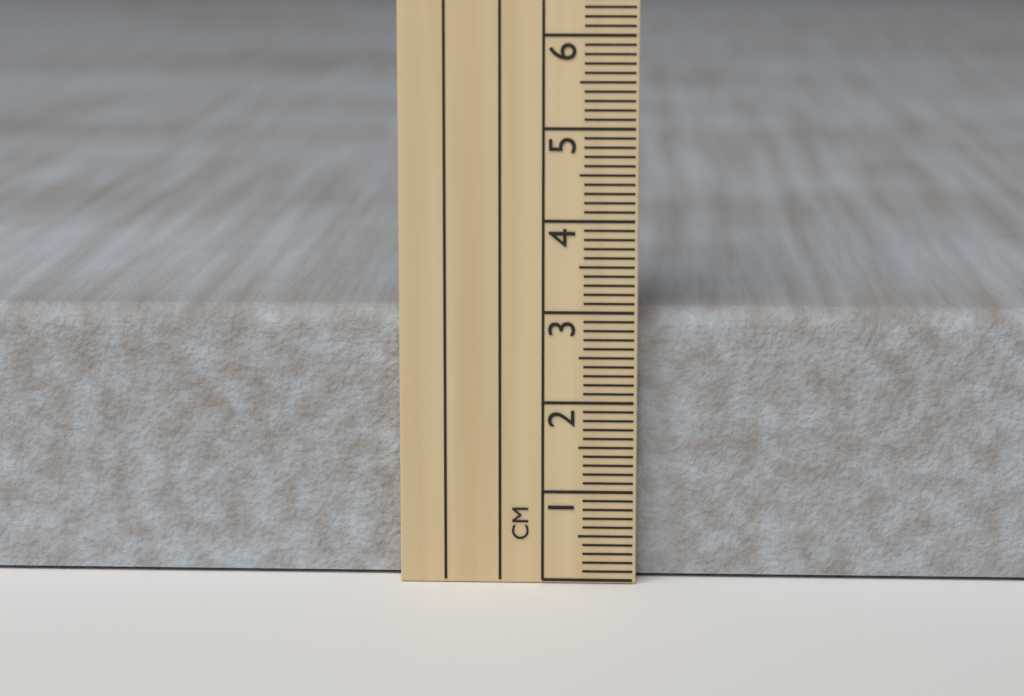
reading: 3.0 cm
